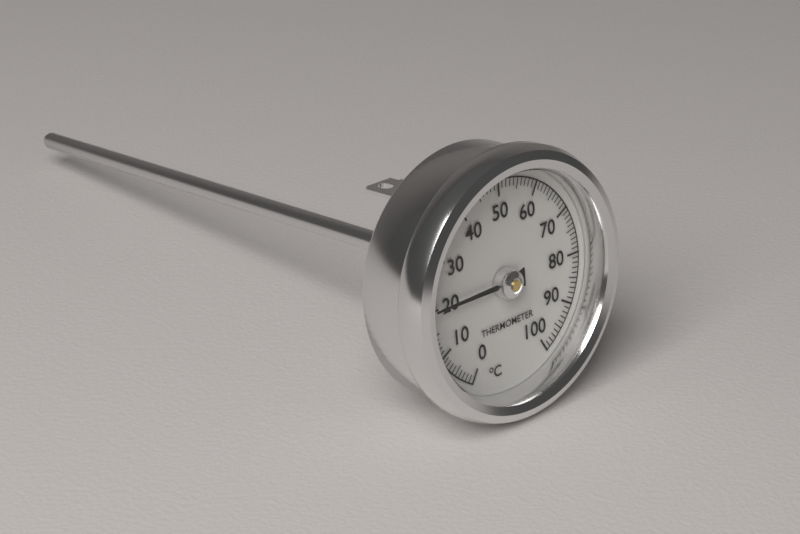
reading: 20 °C
